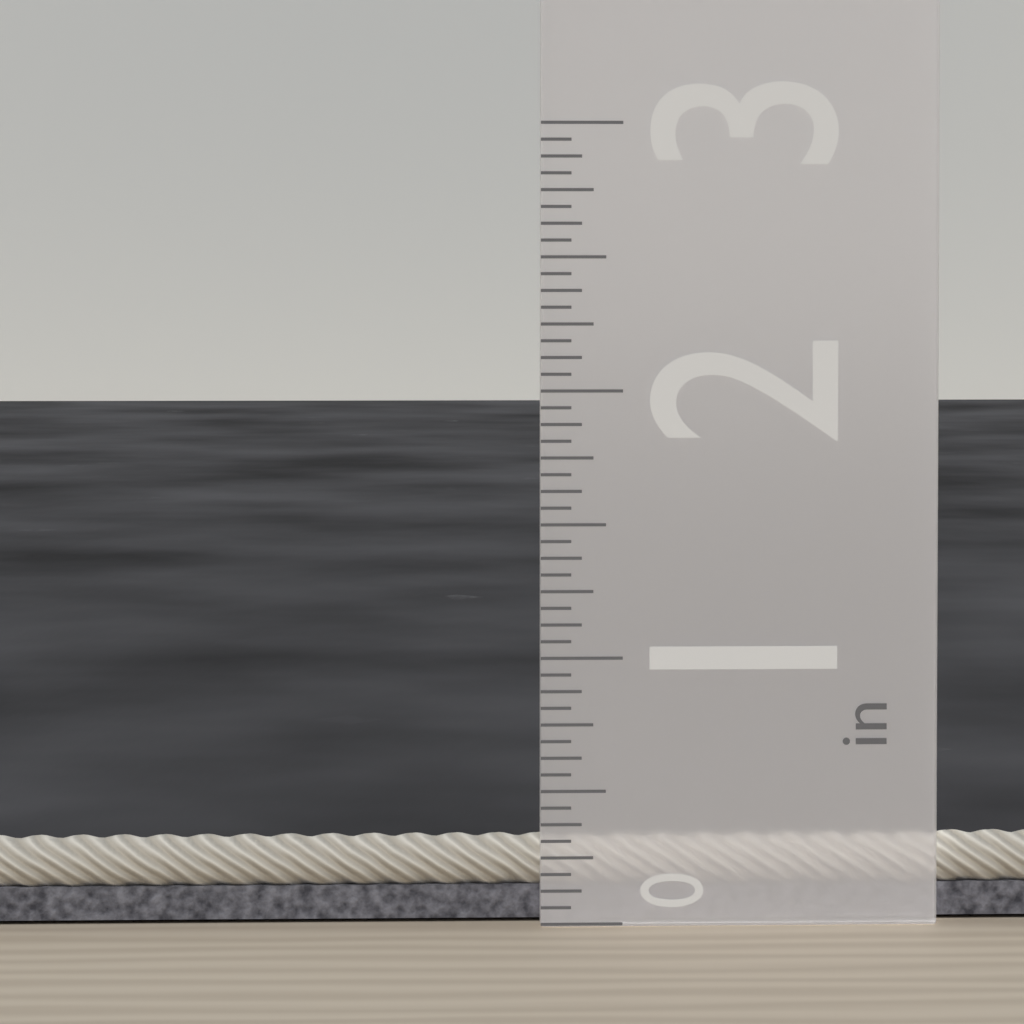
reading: 0.3125 in
